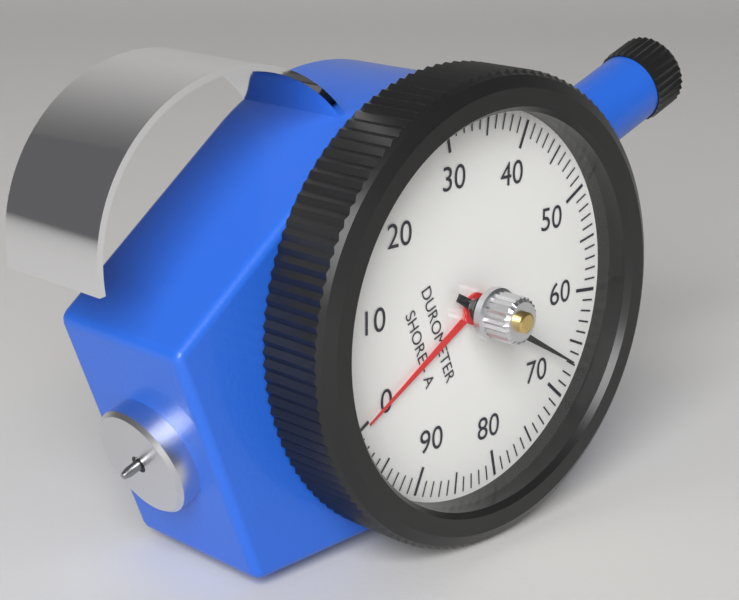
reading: 67 Shore A
